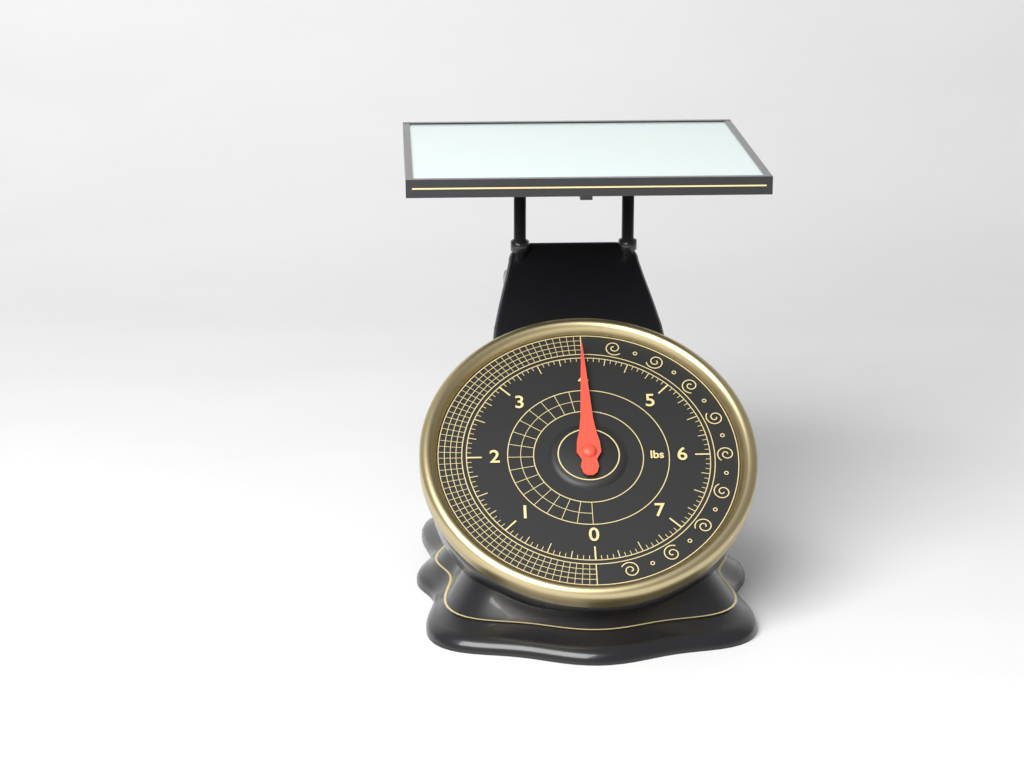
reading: 4.0000 lbs
